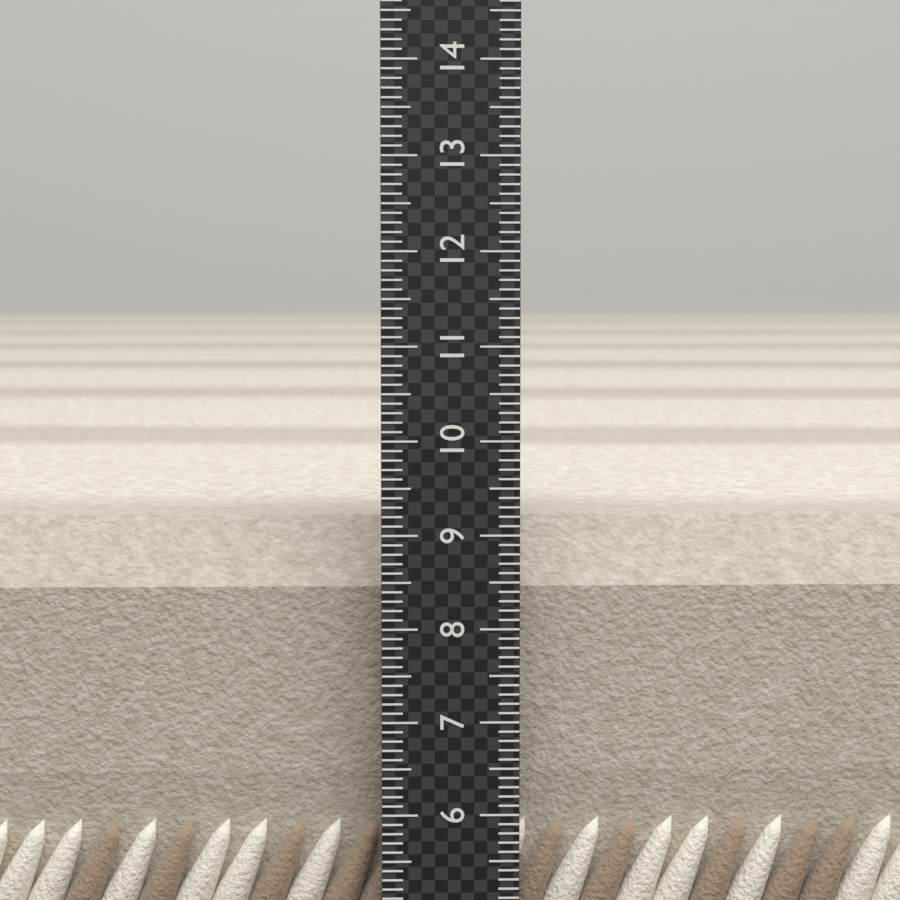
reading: 9.1 (no unit)
